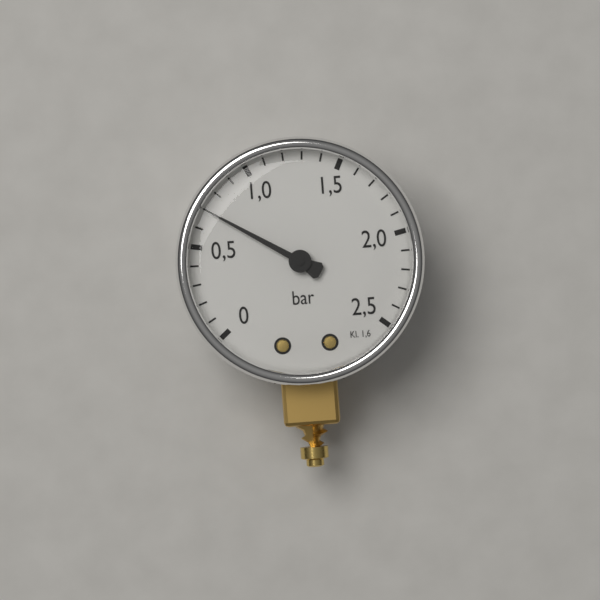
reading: 0.7 bar
